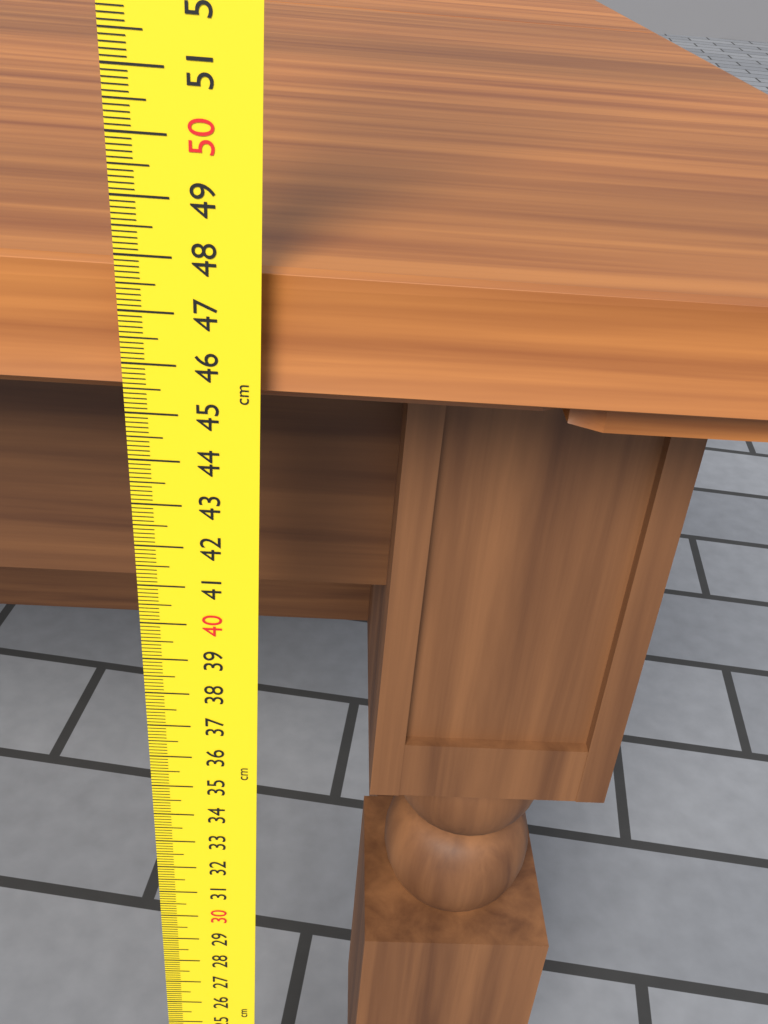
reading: 47.7 cm
